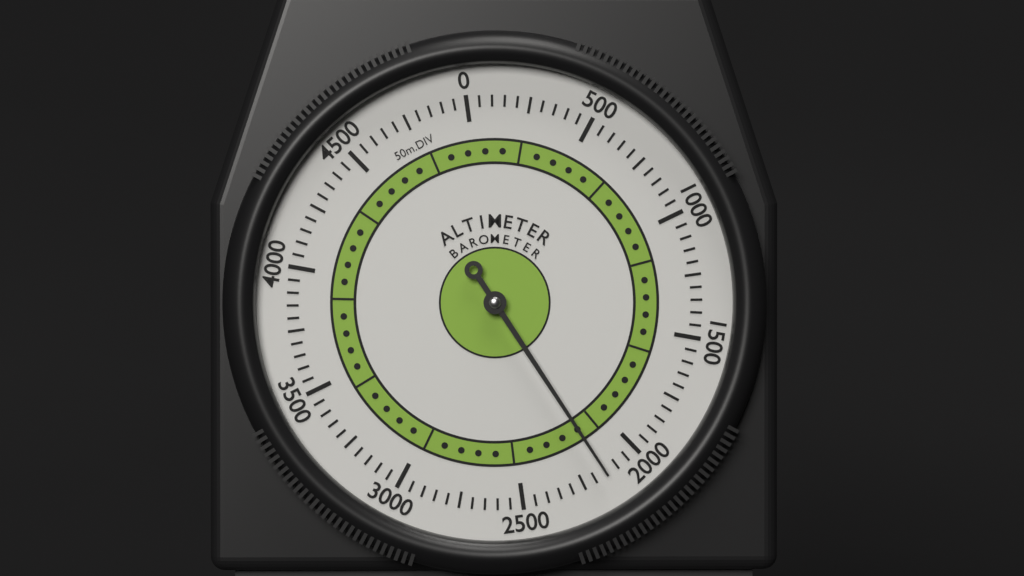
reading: 2150 m
